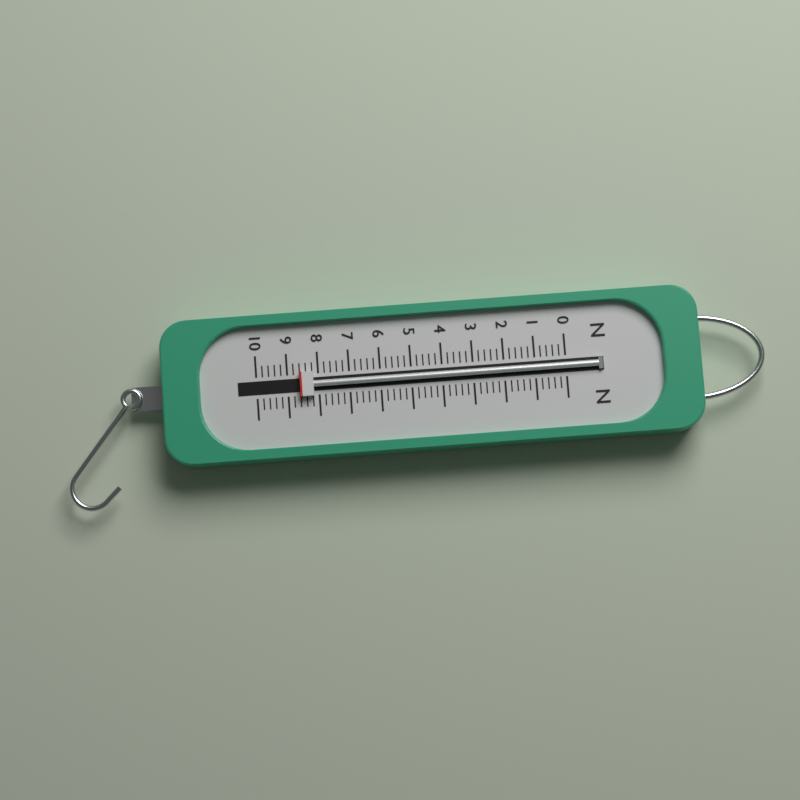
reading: 8.6 N
